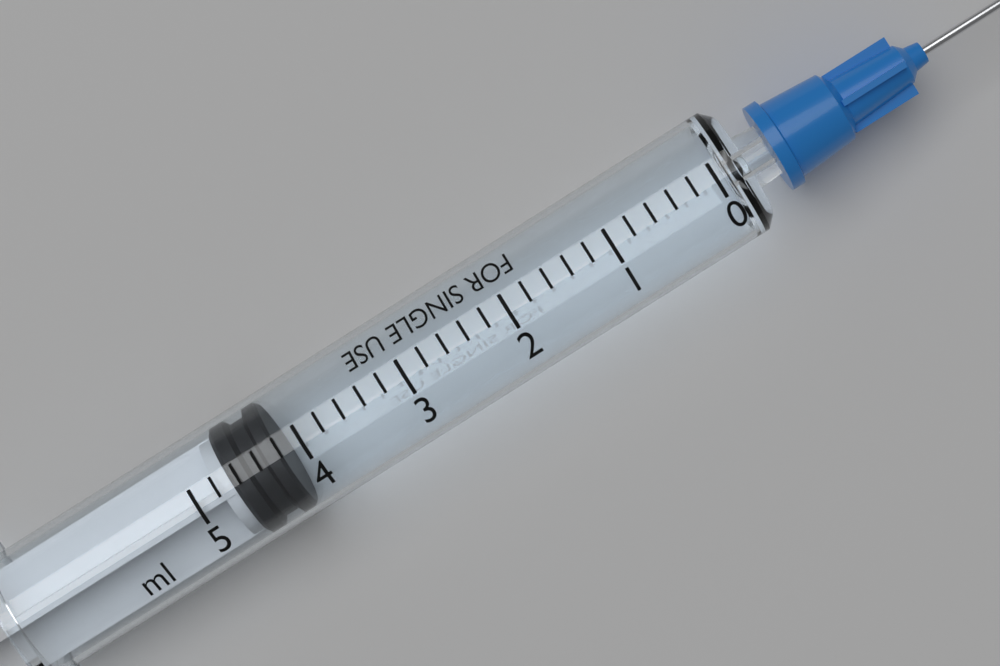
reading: 4.2 ml
